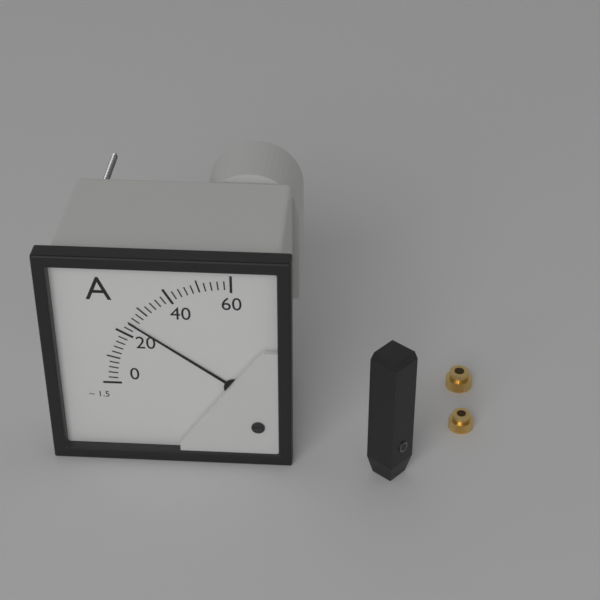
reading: 24 A
